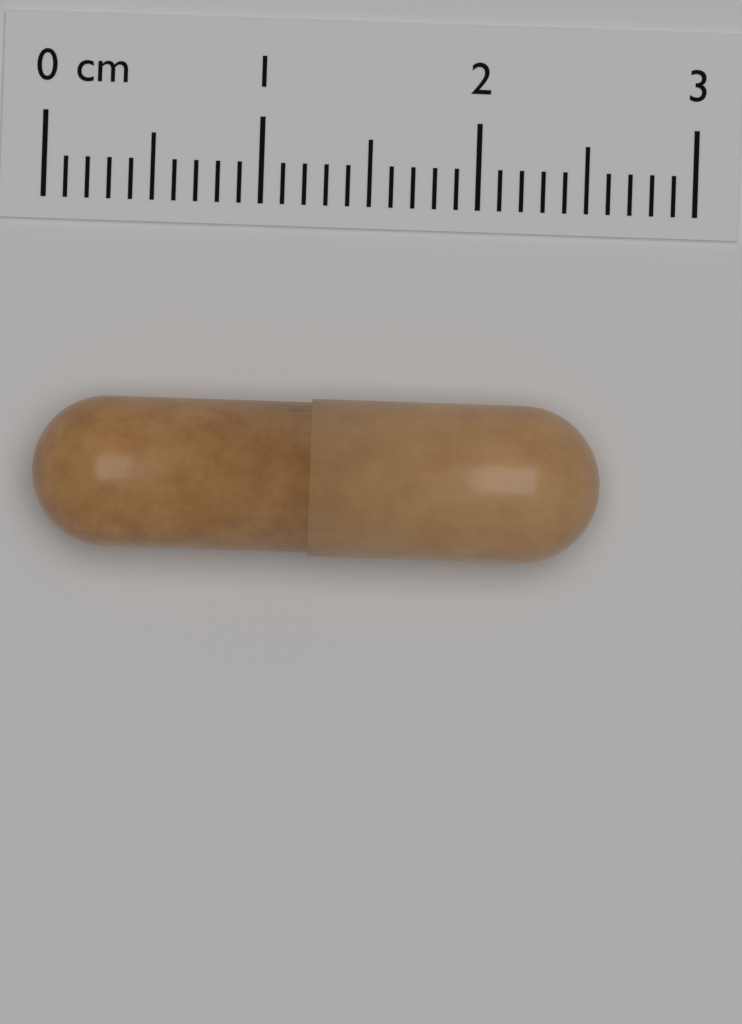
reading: 2.6 cm
